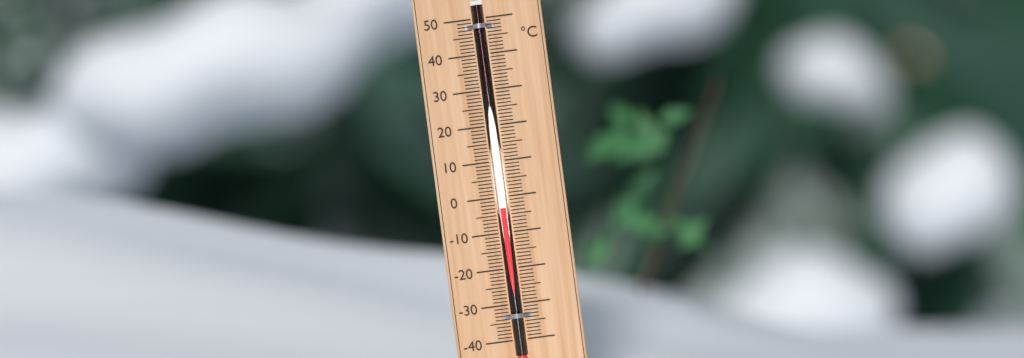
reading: -3 °C
